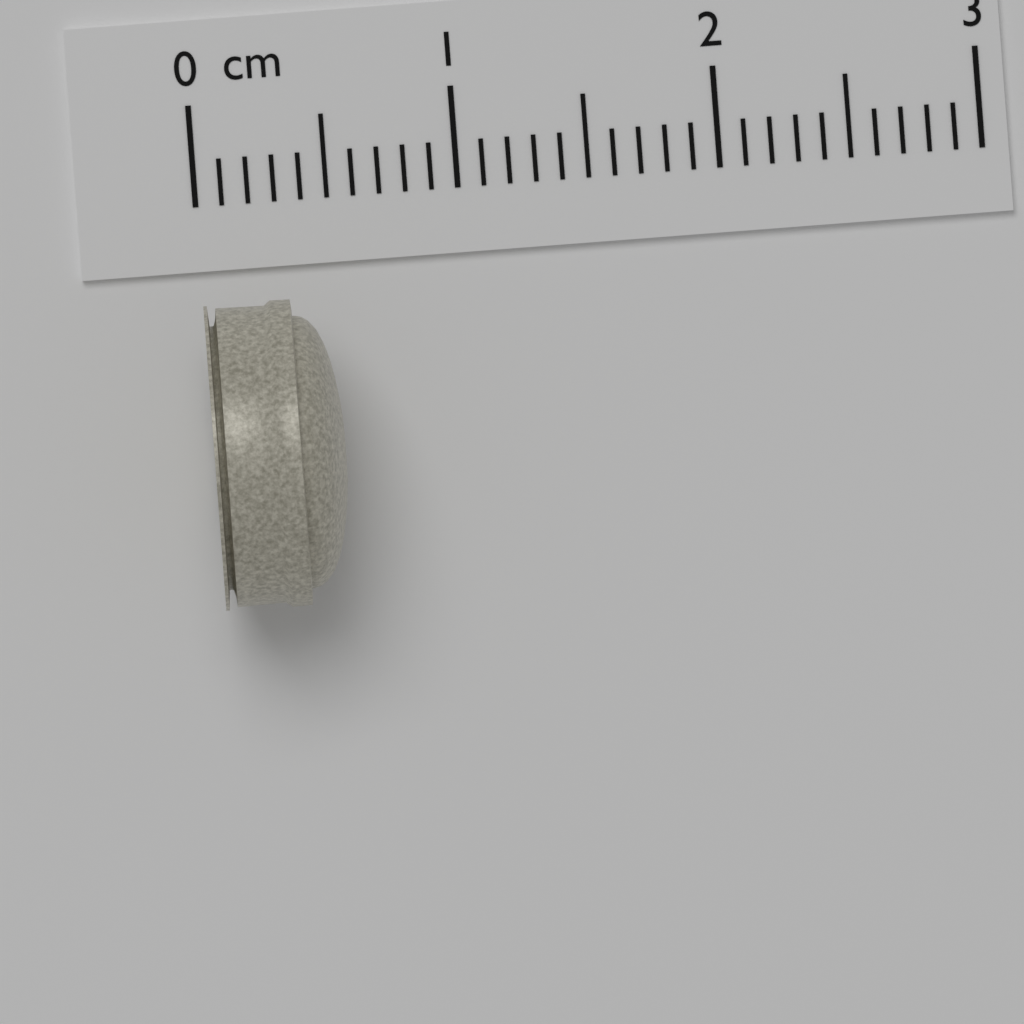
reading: 0.5 cm
